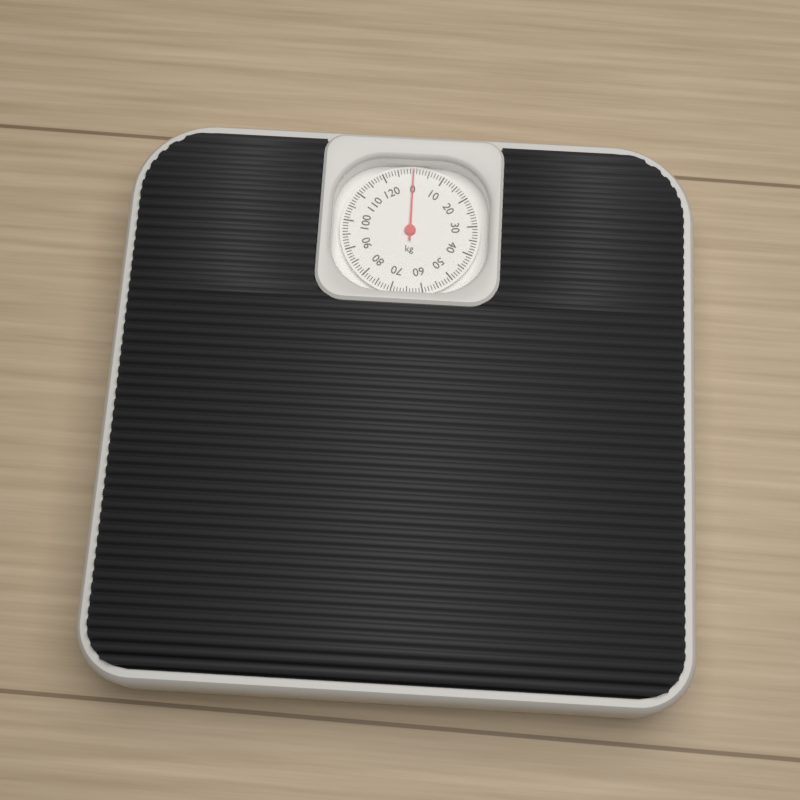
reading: 0 kg
